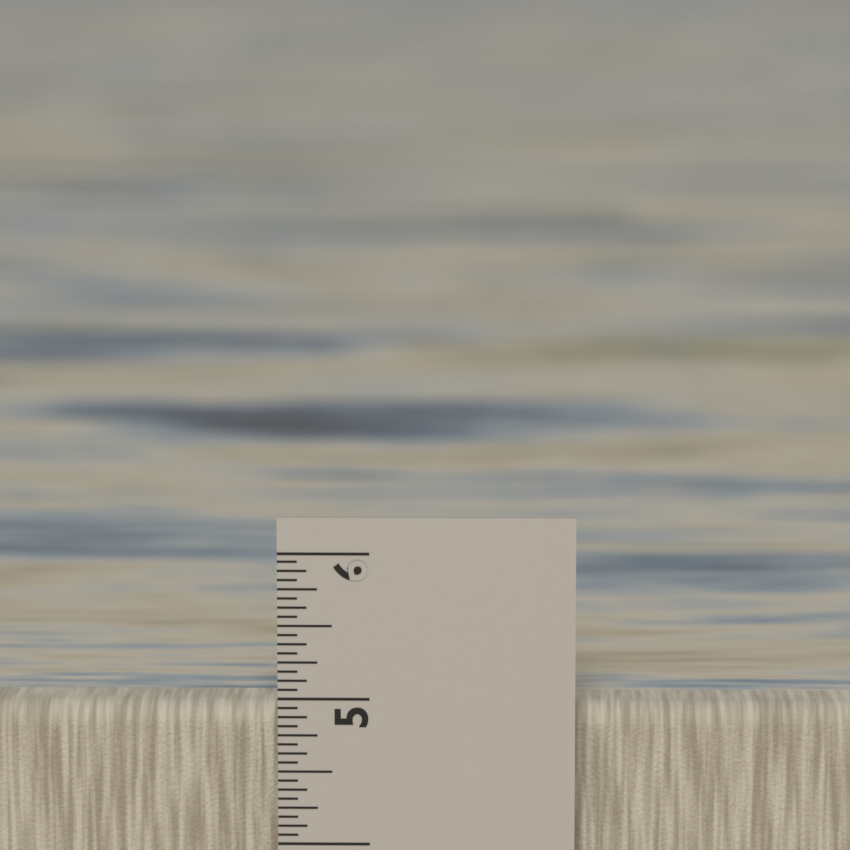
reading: 4.9375 in
